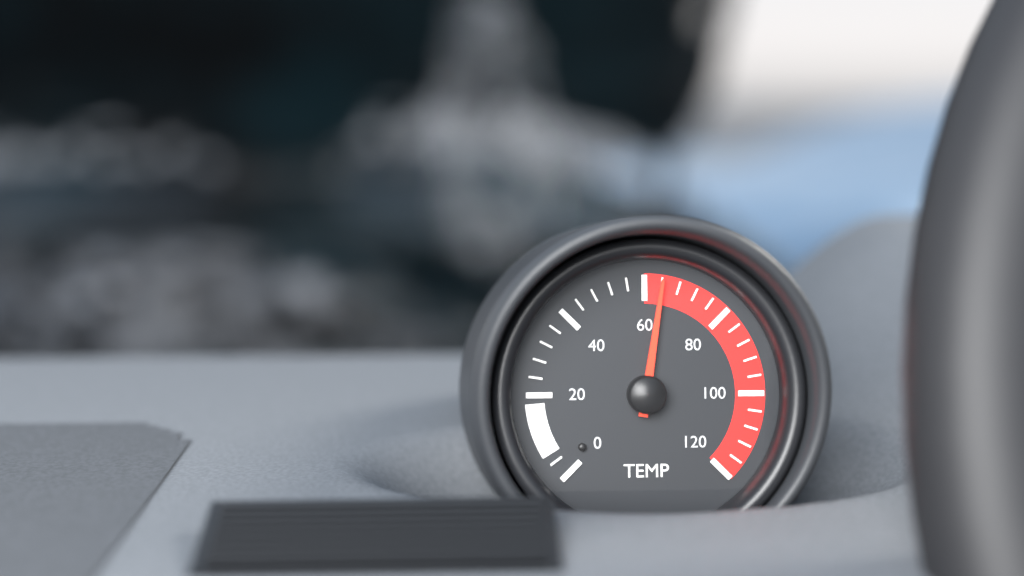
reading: 64 (no unit)
